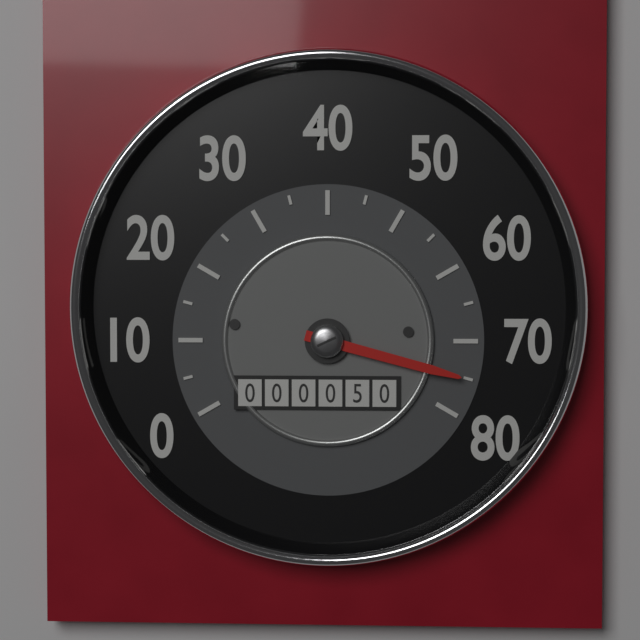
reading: 75 (no unit)
